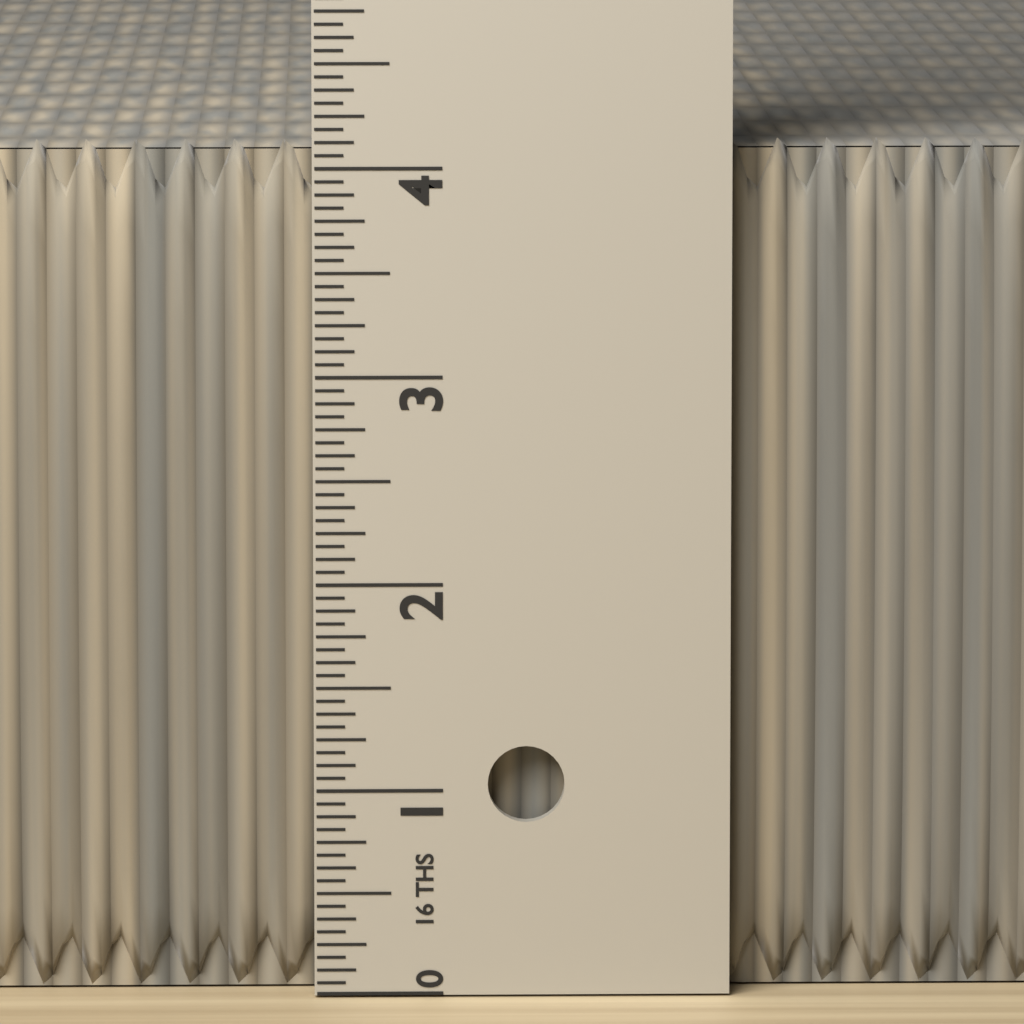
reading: 4.1250 in
